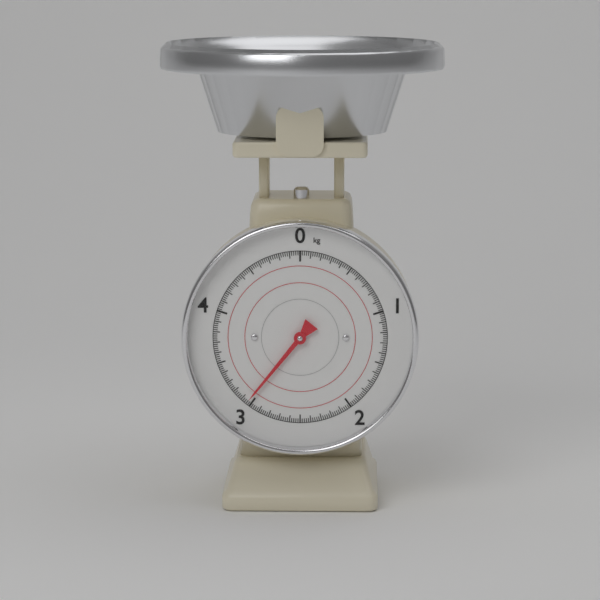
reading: 3.04 kg
